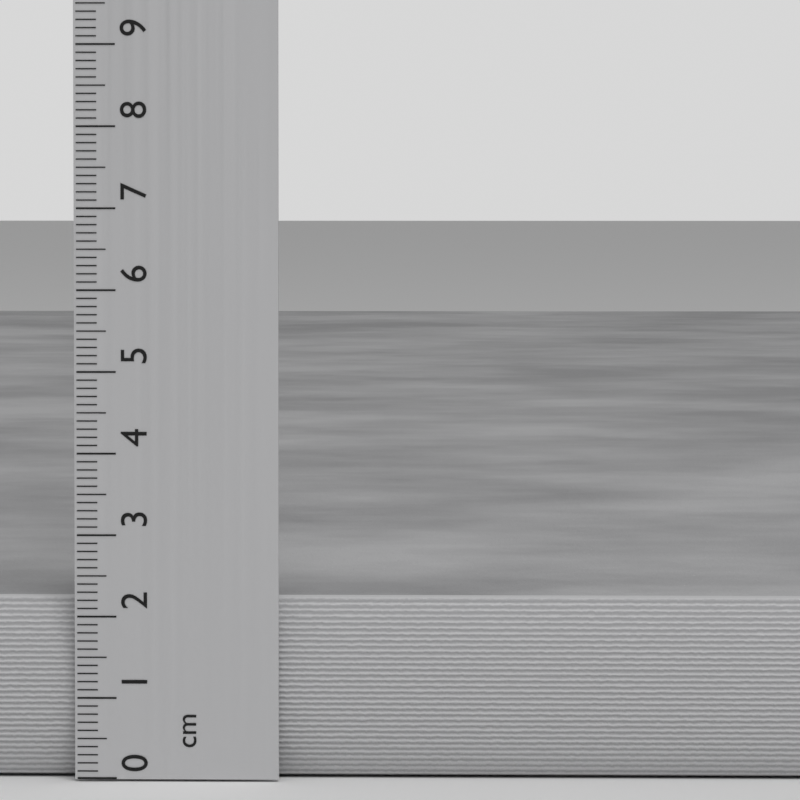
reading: 2.2 cm
